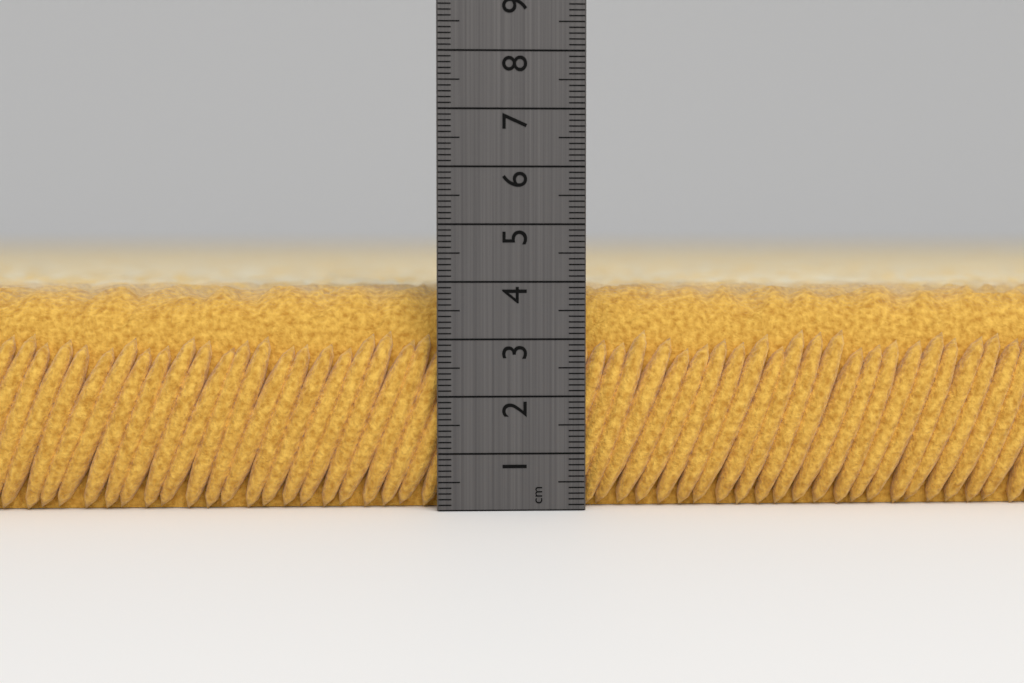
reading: 3.9 cm
